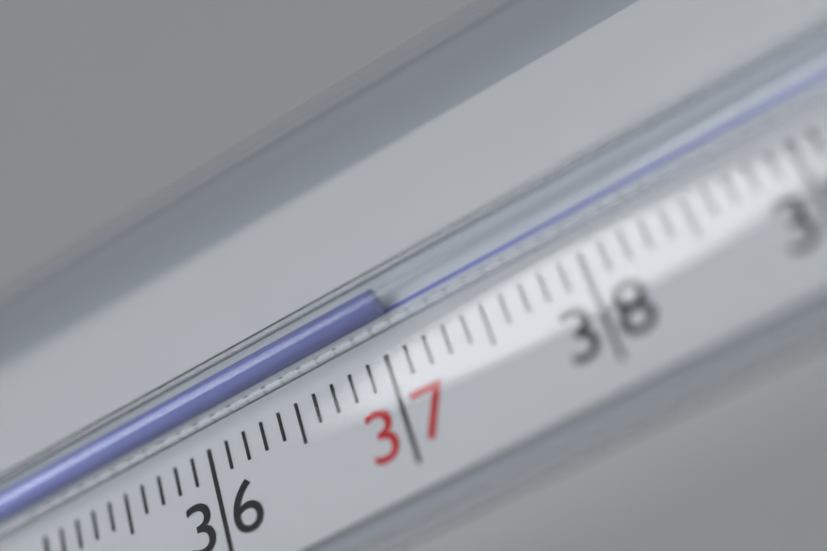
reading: 37.1 °C
